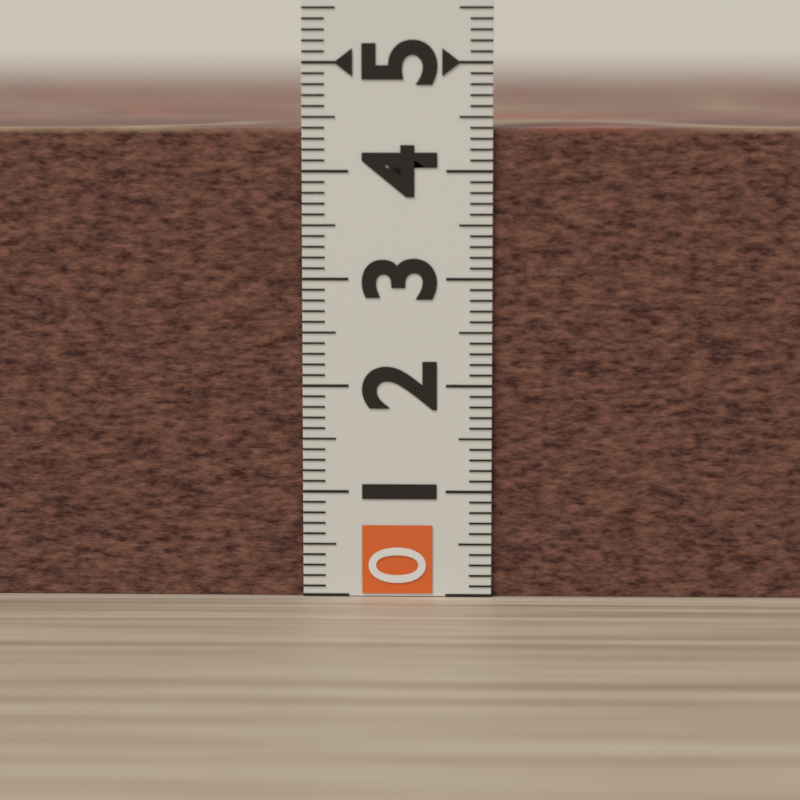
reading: 4.4 (no unit)
